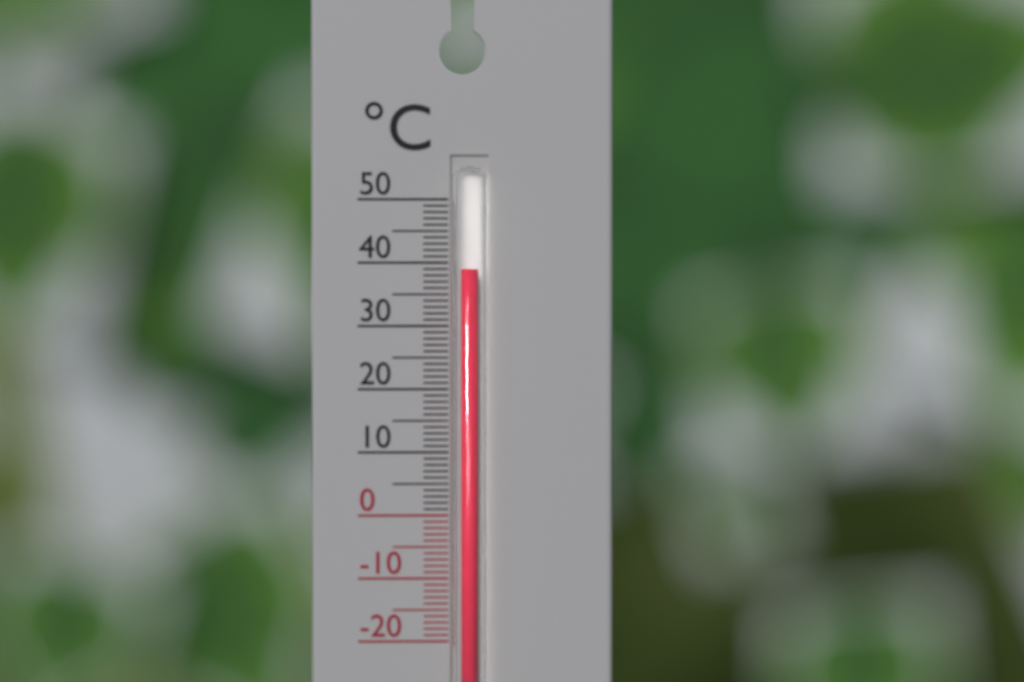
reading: 39 °C
